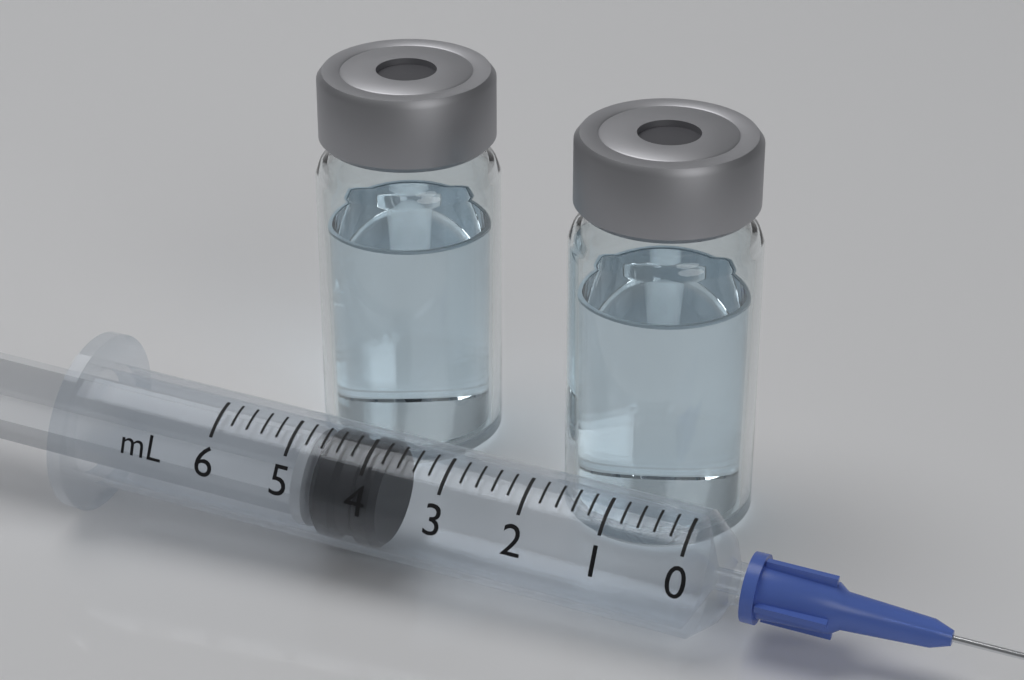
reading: 3.8 ml
